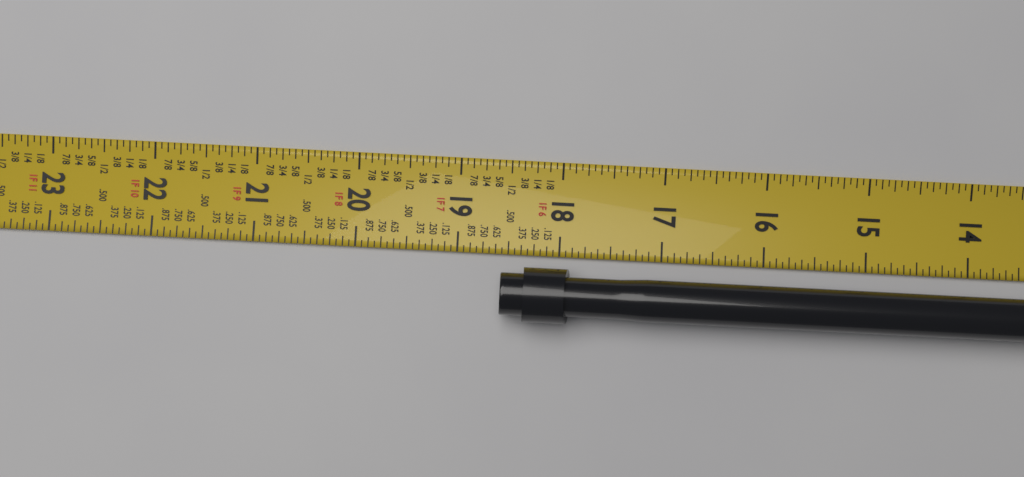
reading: 18.5625 in
